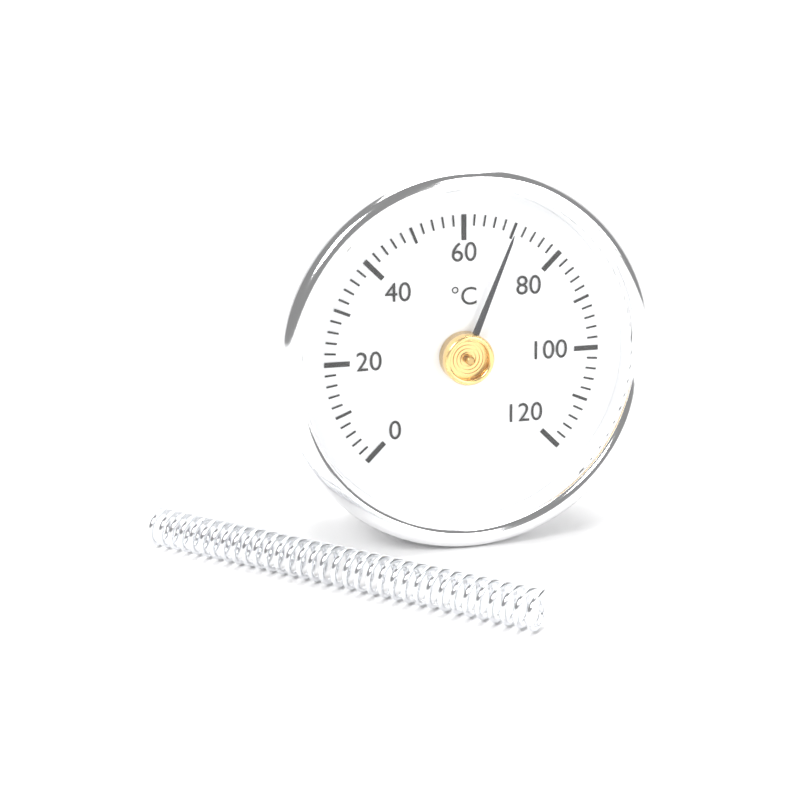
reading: 70 °C
